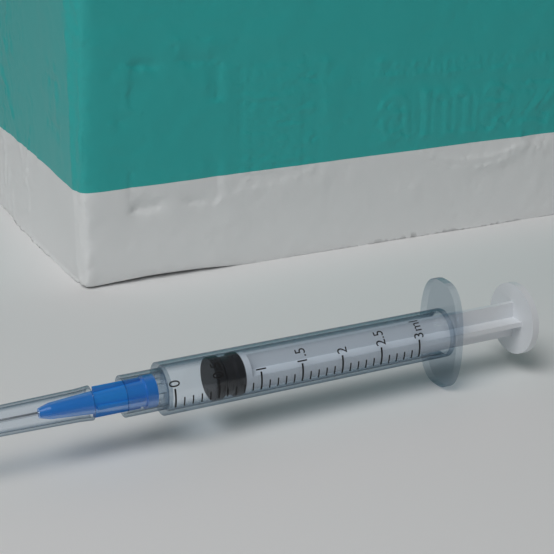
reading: 0.5 ml
